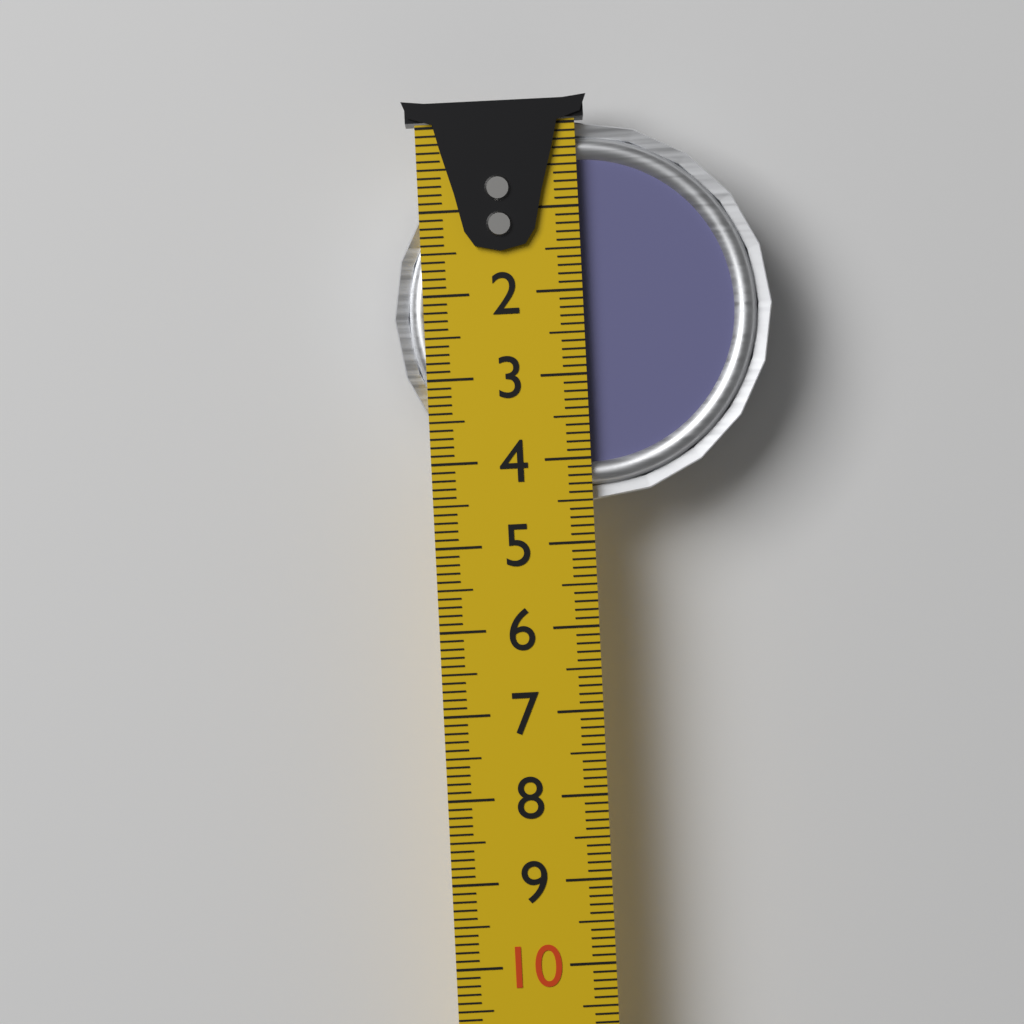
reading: 4.5 cm
